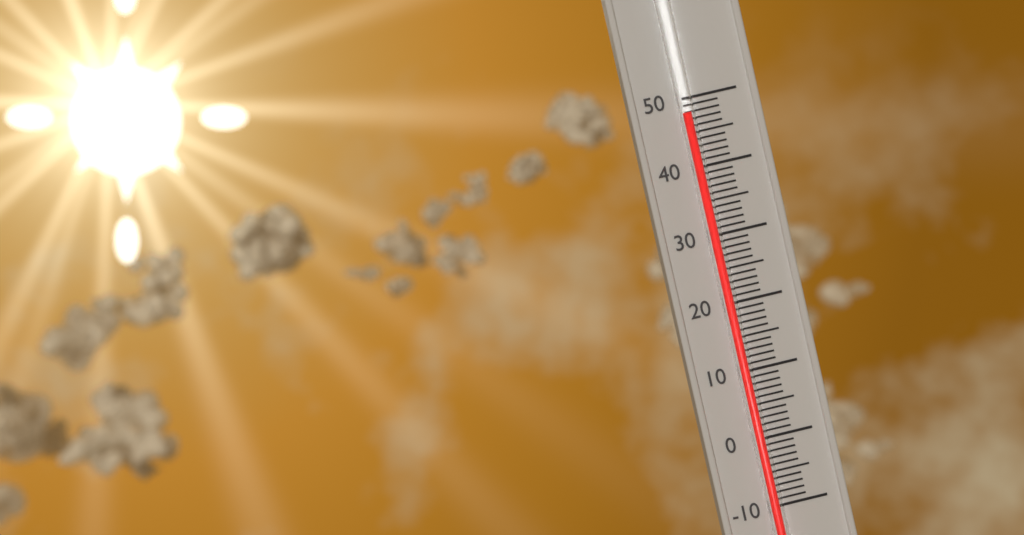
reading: 48 (no unit)
